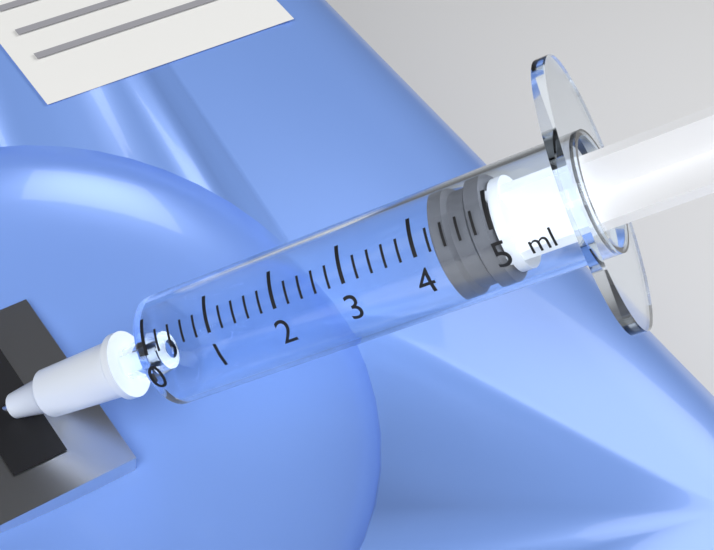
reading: 4.2 ml
